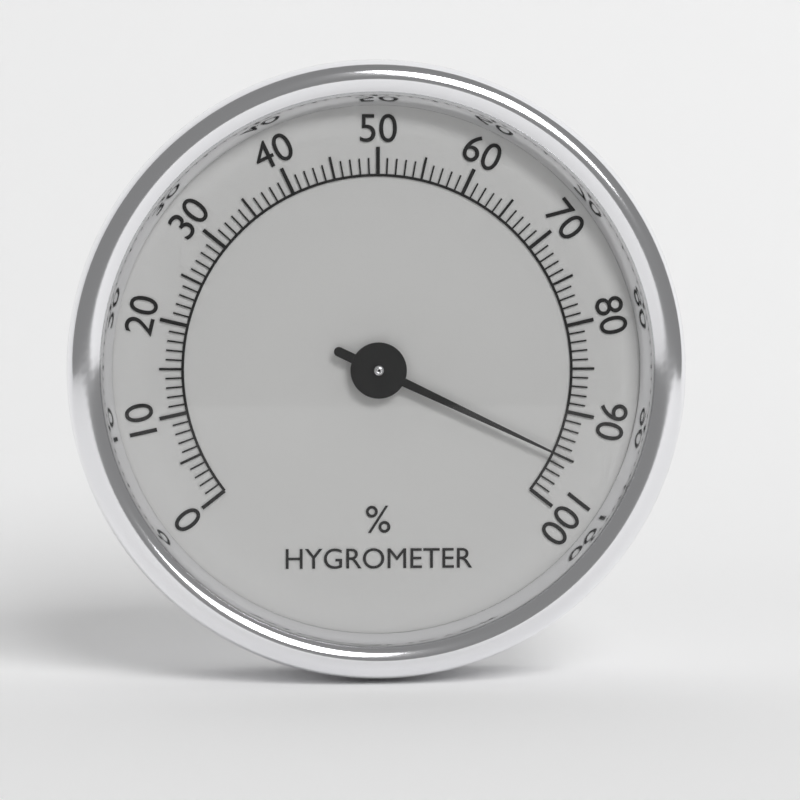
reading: 95 %
